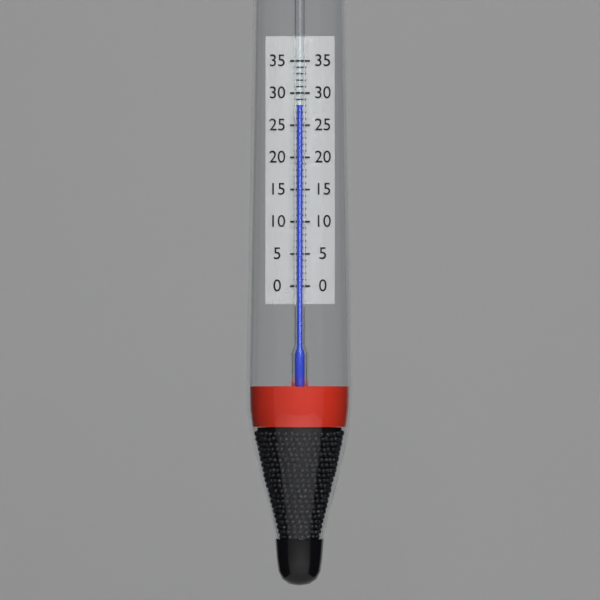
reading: 28 (no unit)
